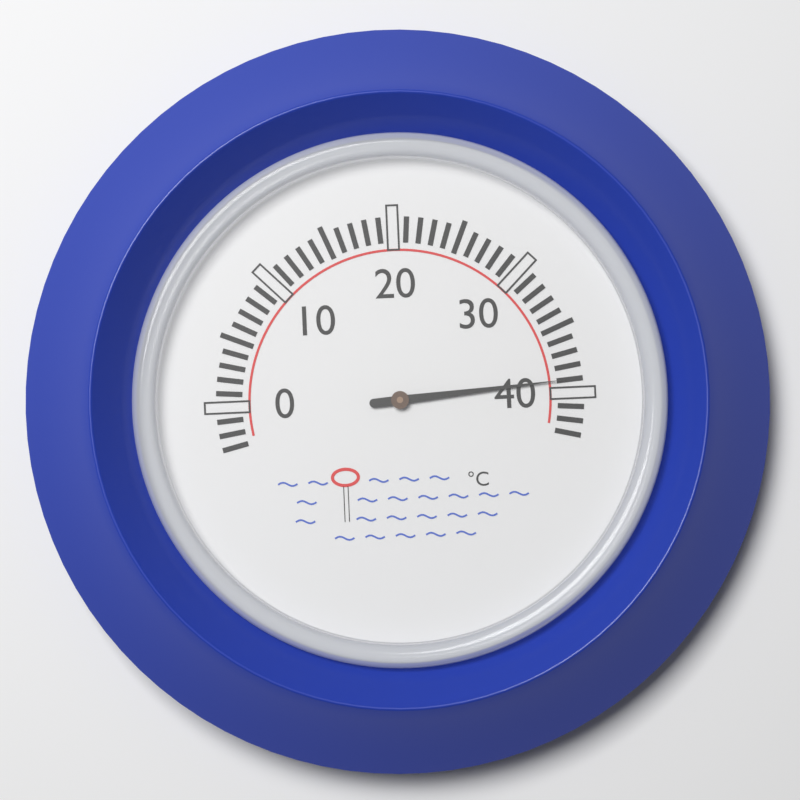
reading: 39 °C
